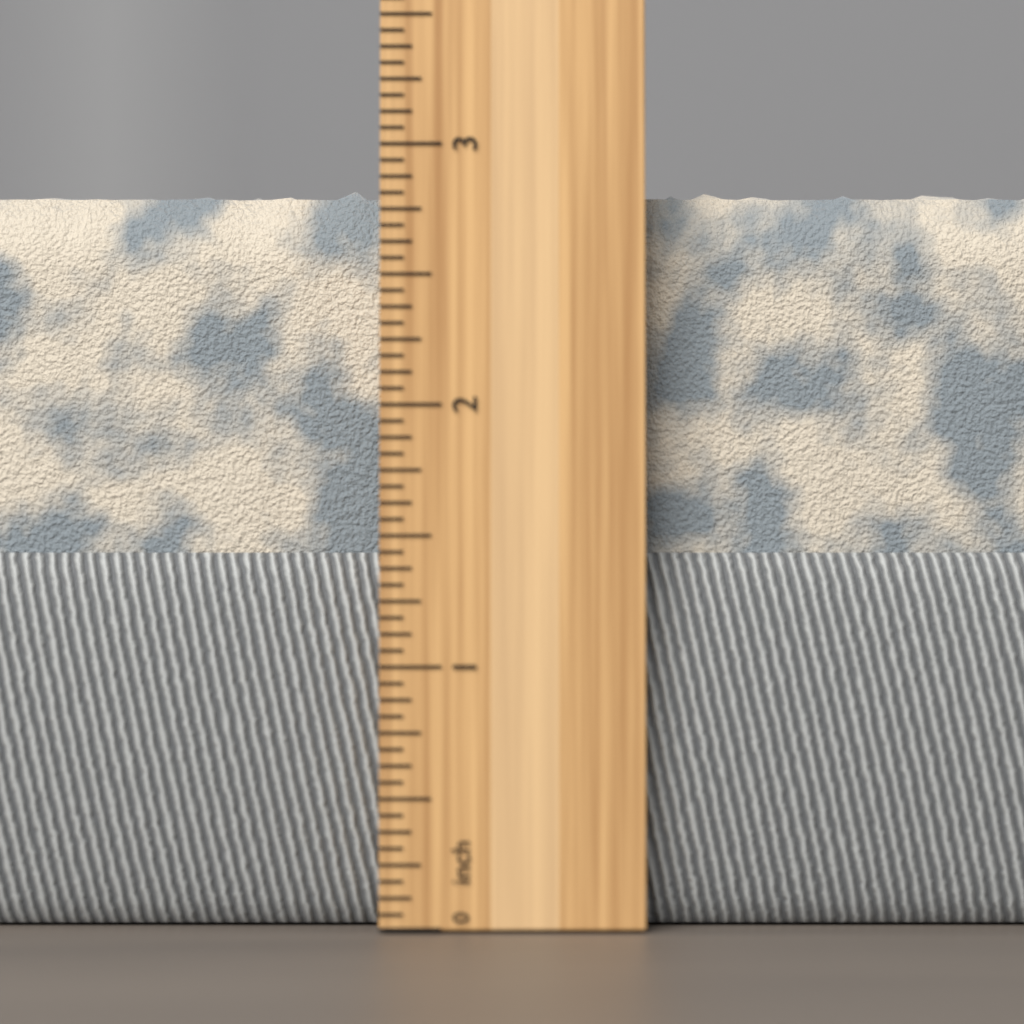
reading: 2.8750 inch
